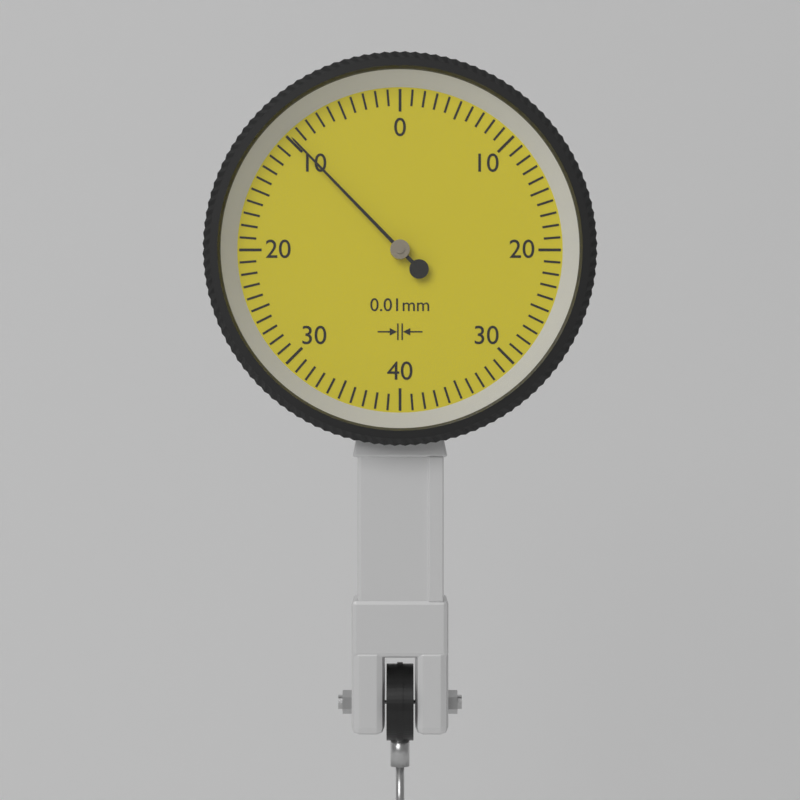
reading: 0.098 mm
